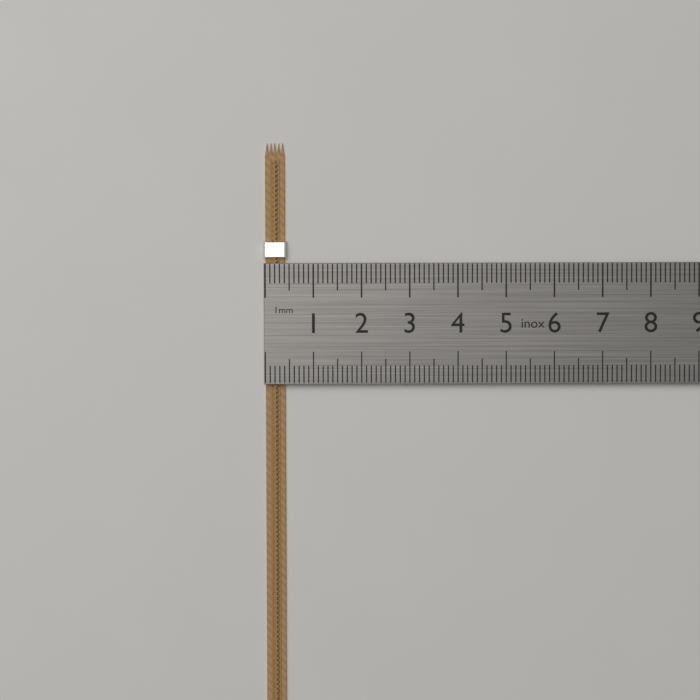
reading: 0.4 cm
